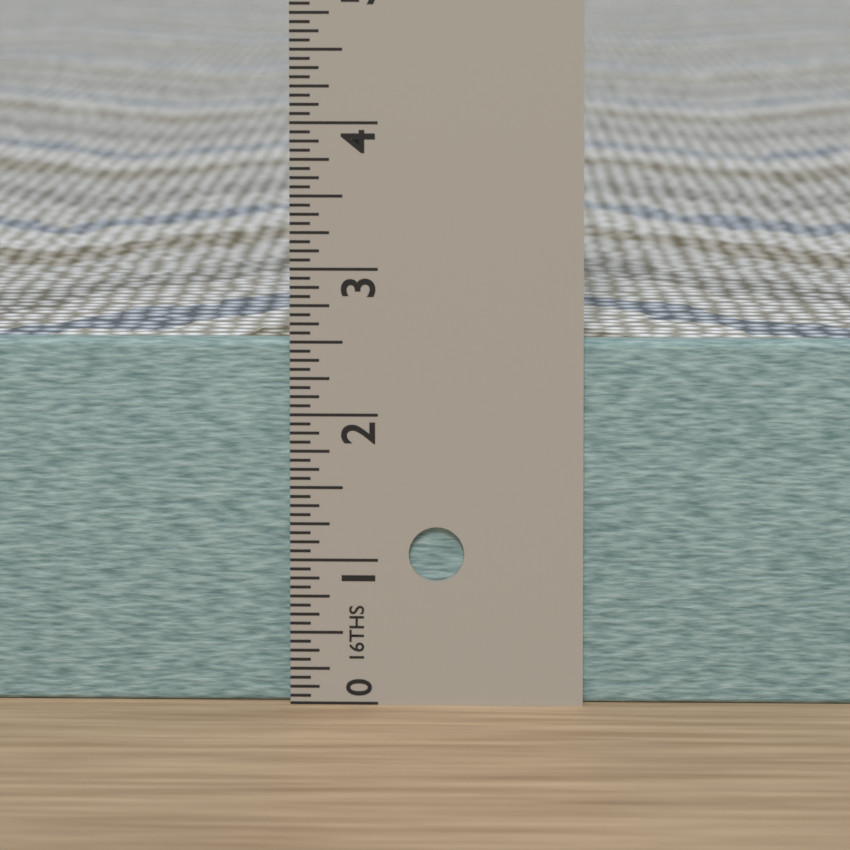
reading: 2.5000 in
